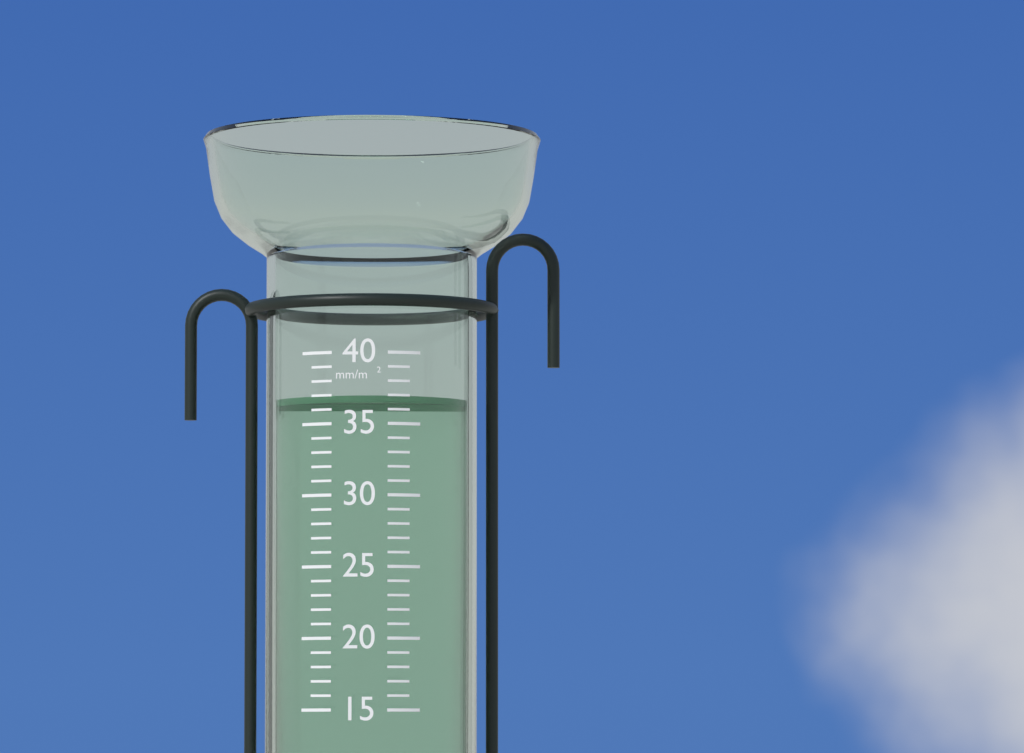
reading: 37 mm/m²
